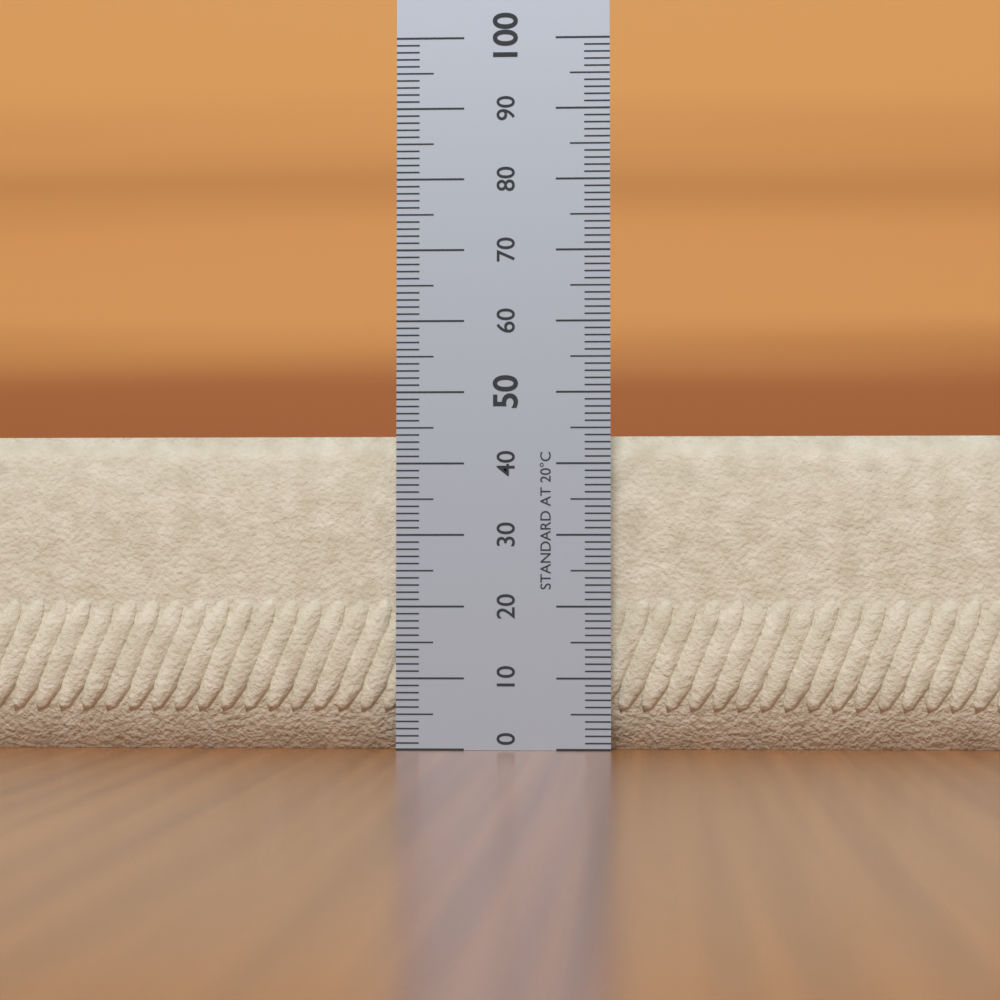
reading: 44 (no unit)
